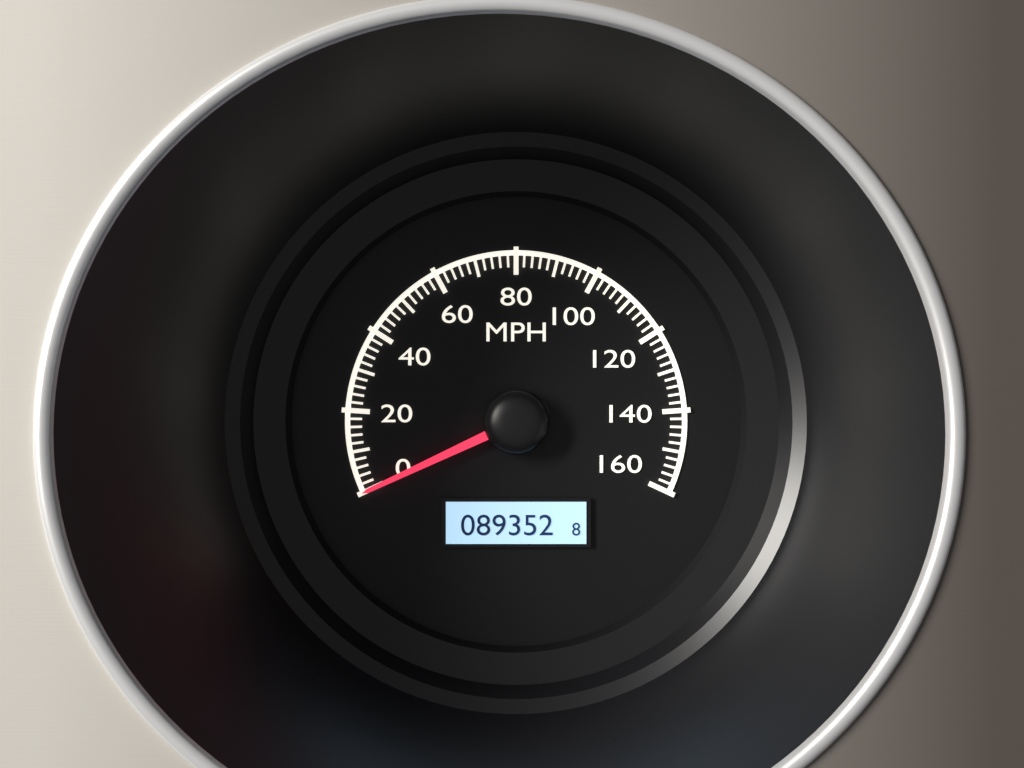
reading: 0 MPH
